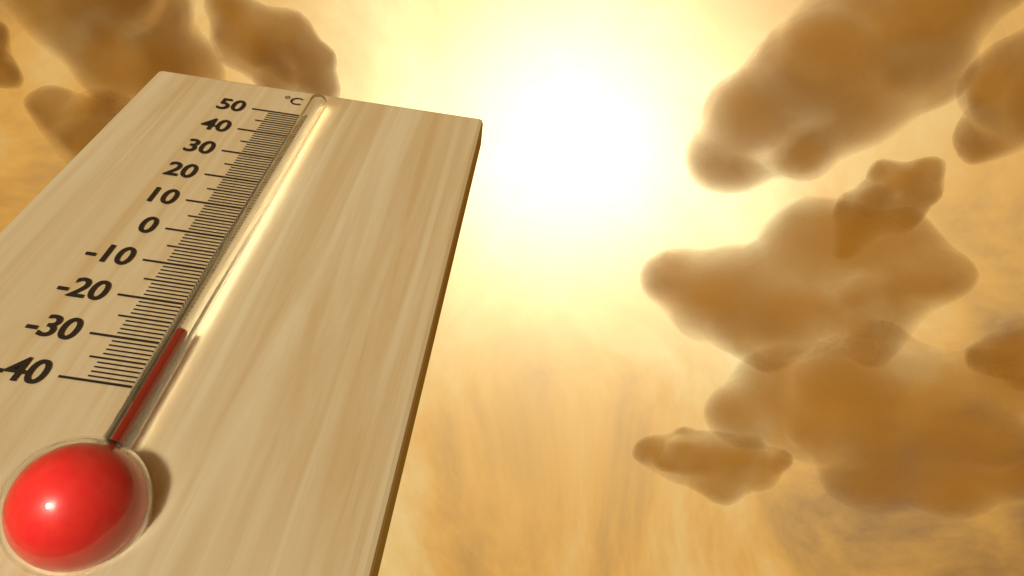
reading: -29 °C
